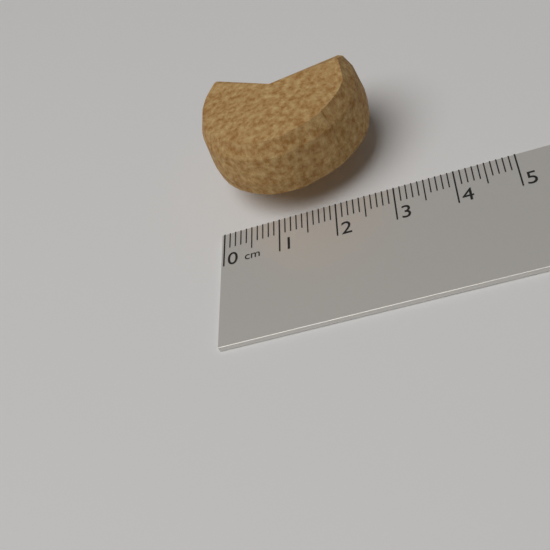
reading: 2.9 cm
